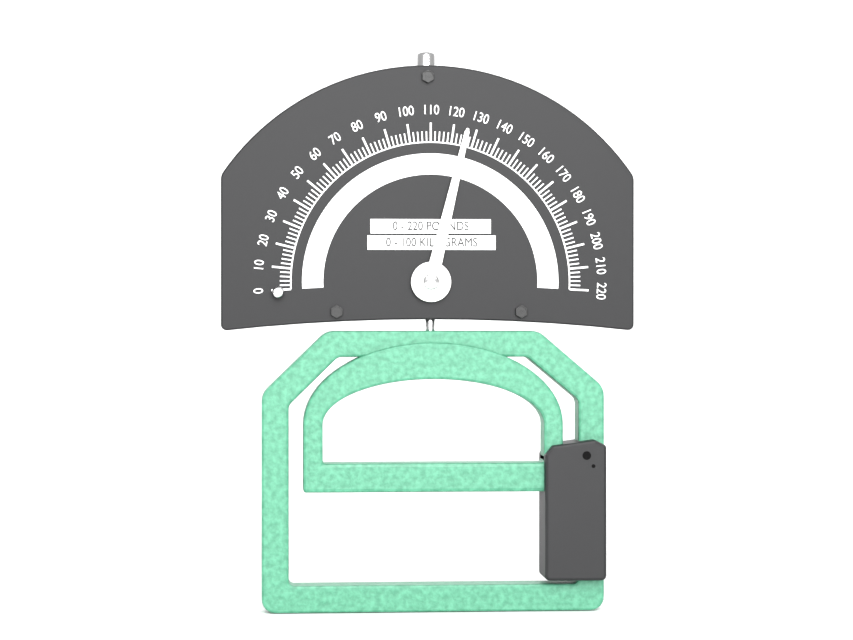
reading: 126 lb
